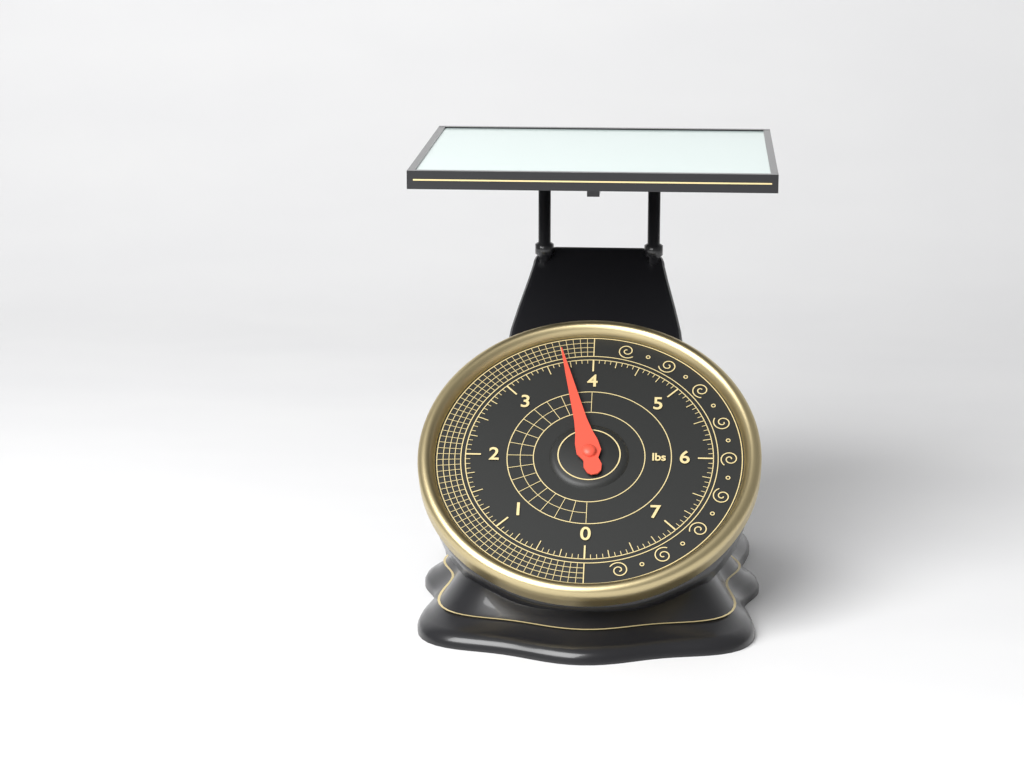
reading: 3.6875 lbs
